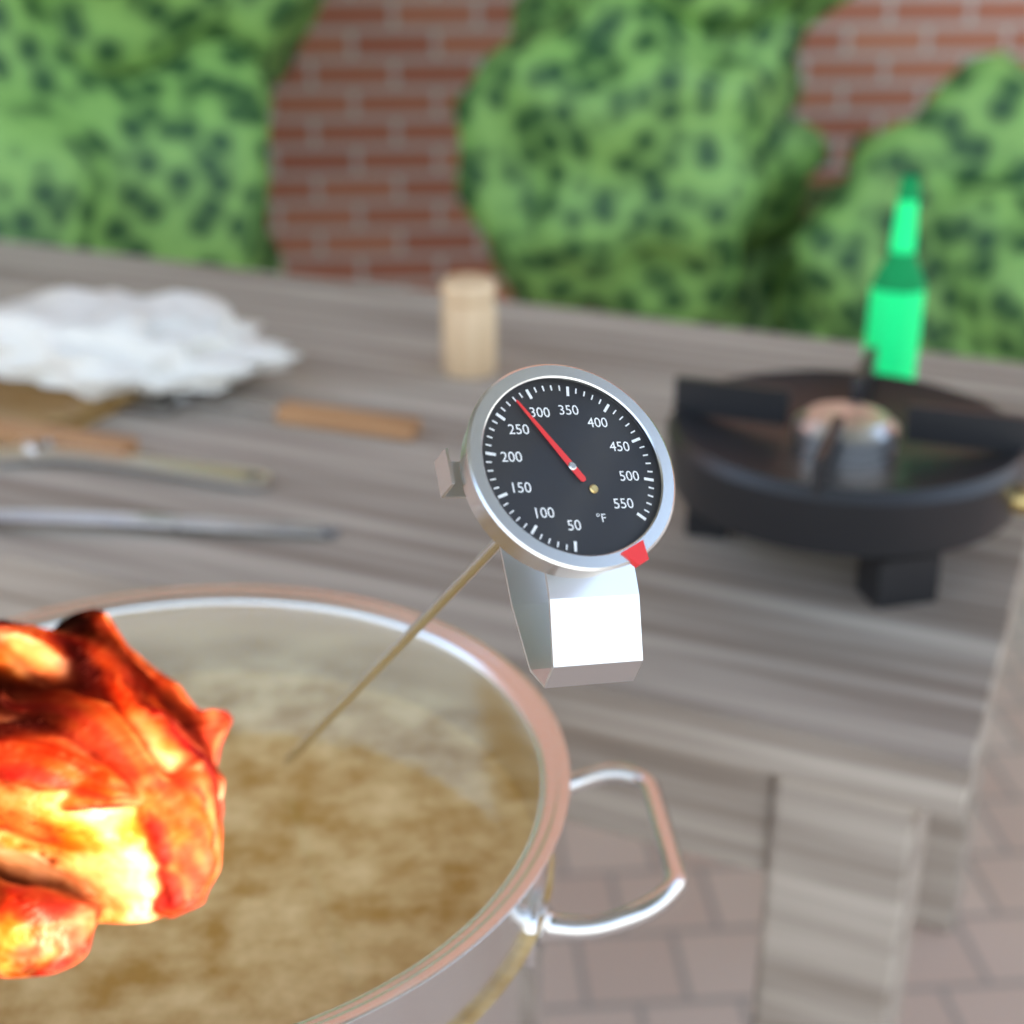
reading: 280 °F
